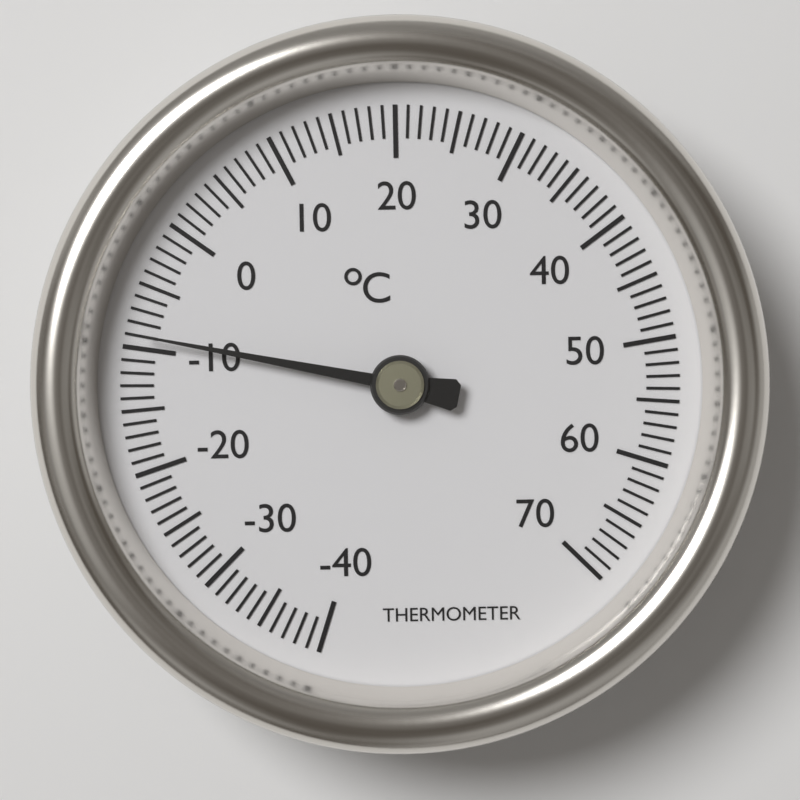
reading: -9 °C
